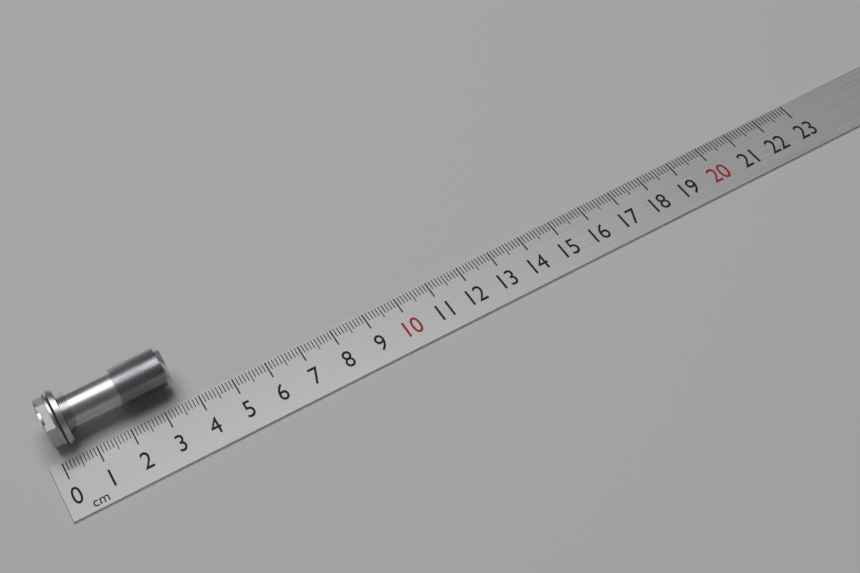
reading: 3.6 cm
